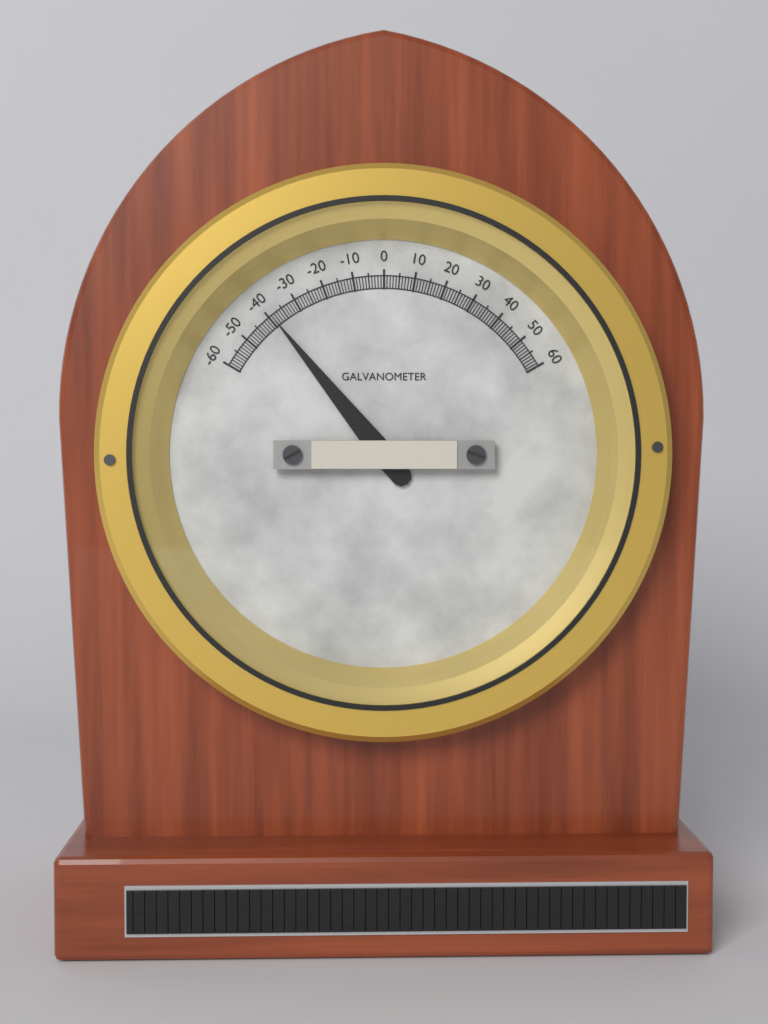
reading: -39 (no unit)
